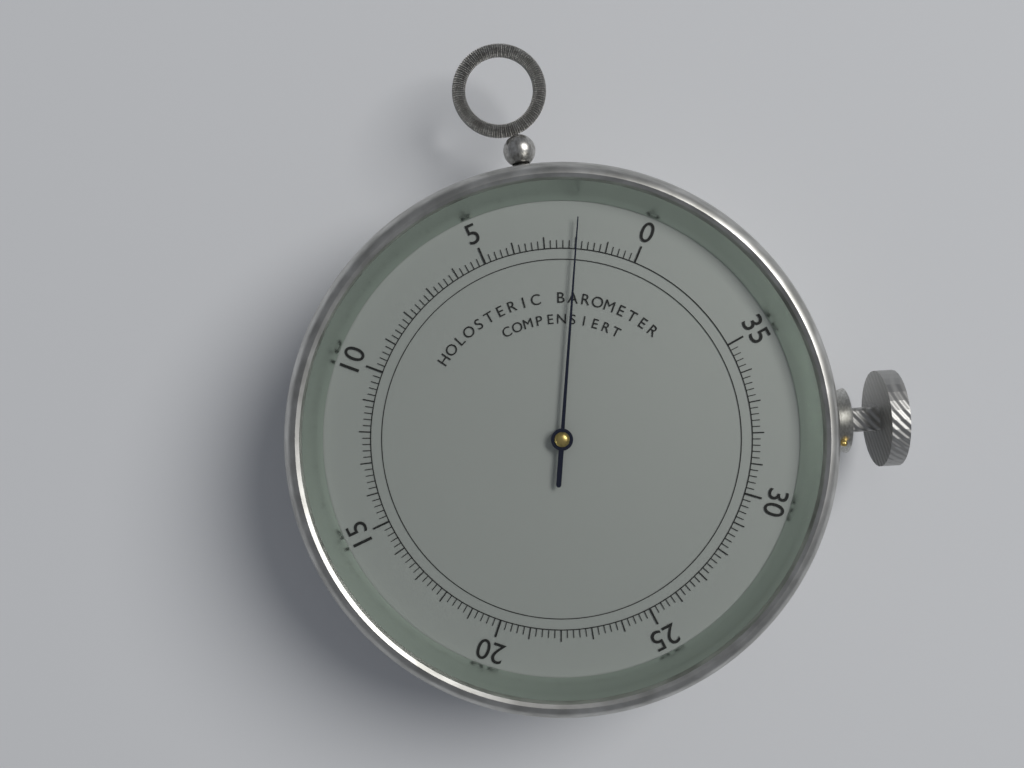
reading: 2.0 (no unit)
